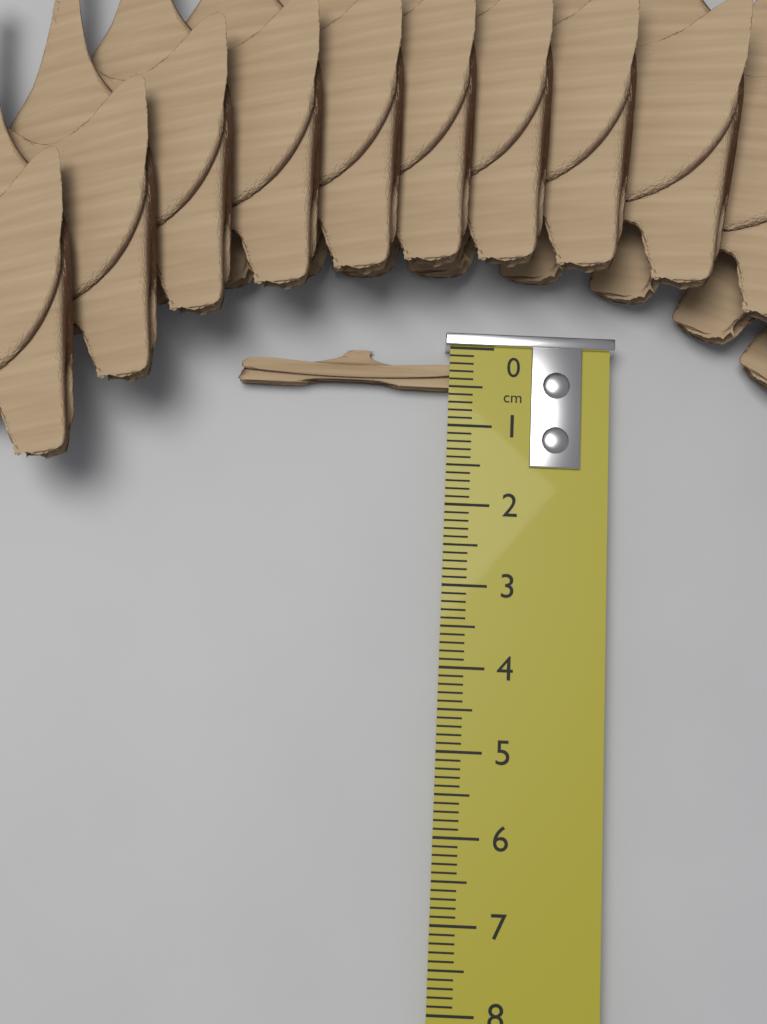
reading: 0.5 cm
